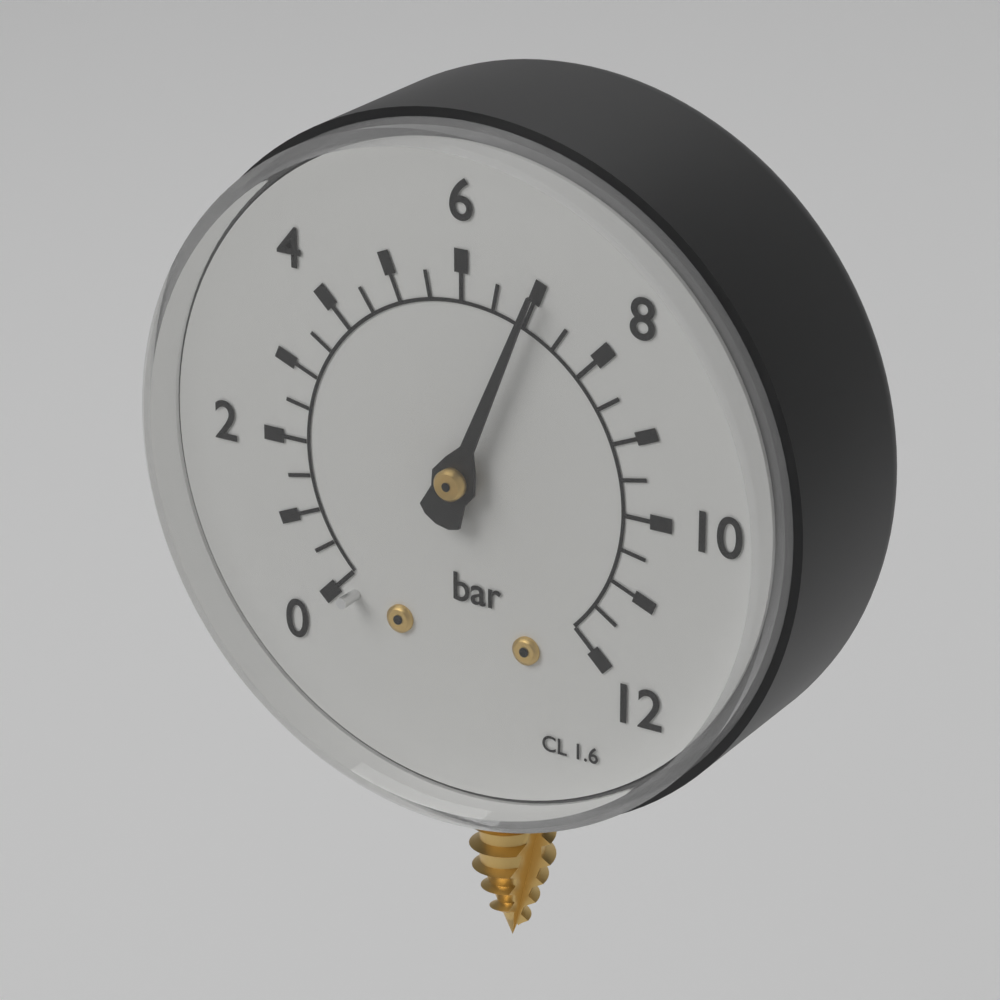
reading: 7.0 bar
